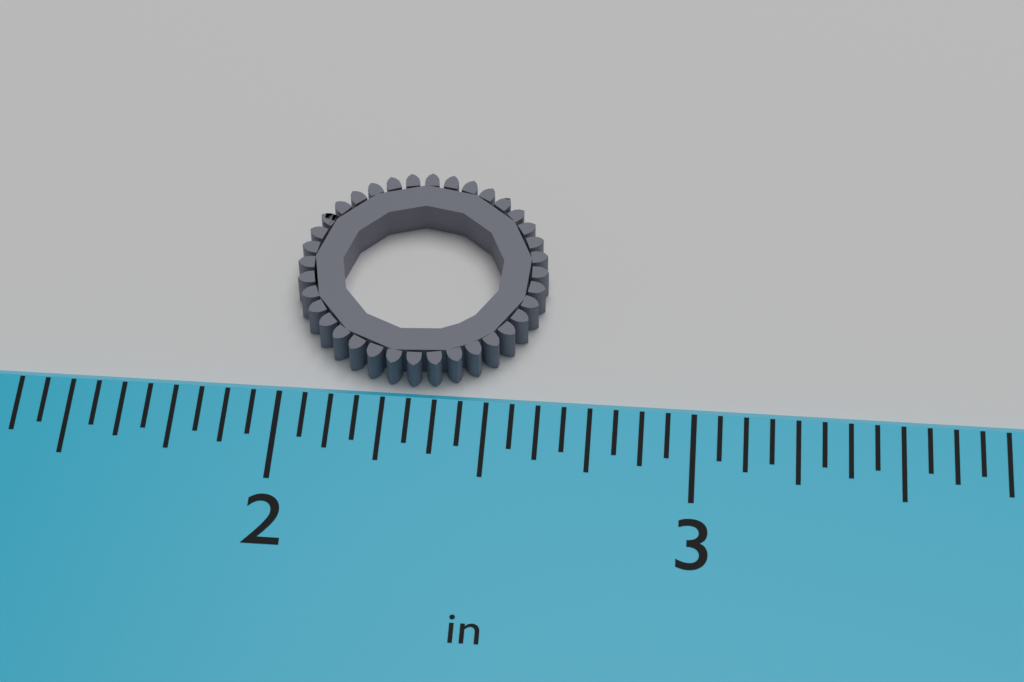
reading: 2.6250 in
